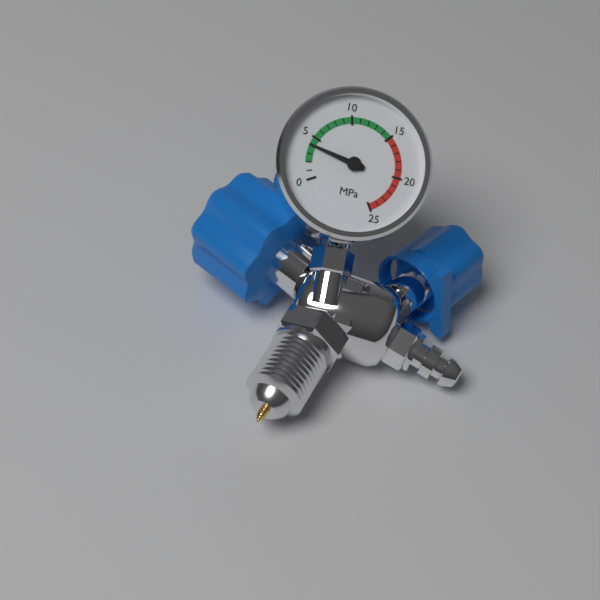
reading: 4 MPa
